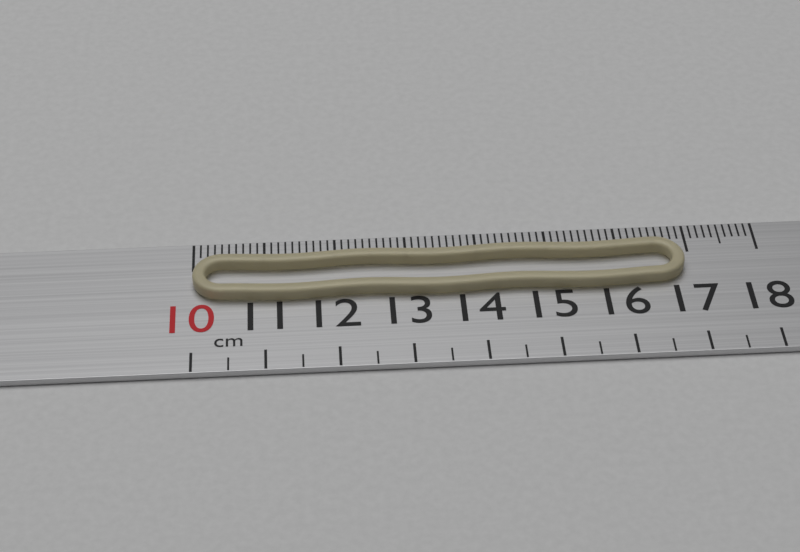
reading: 16.9 cm
